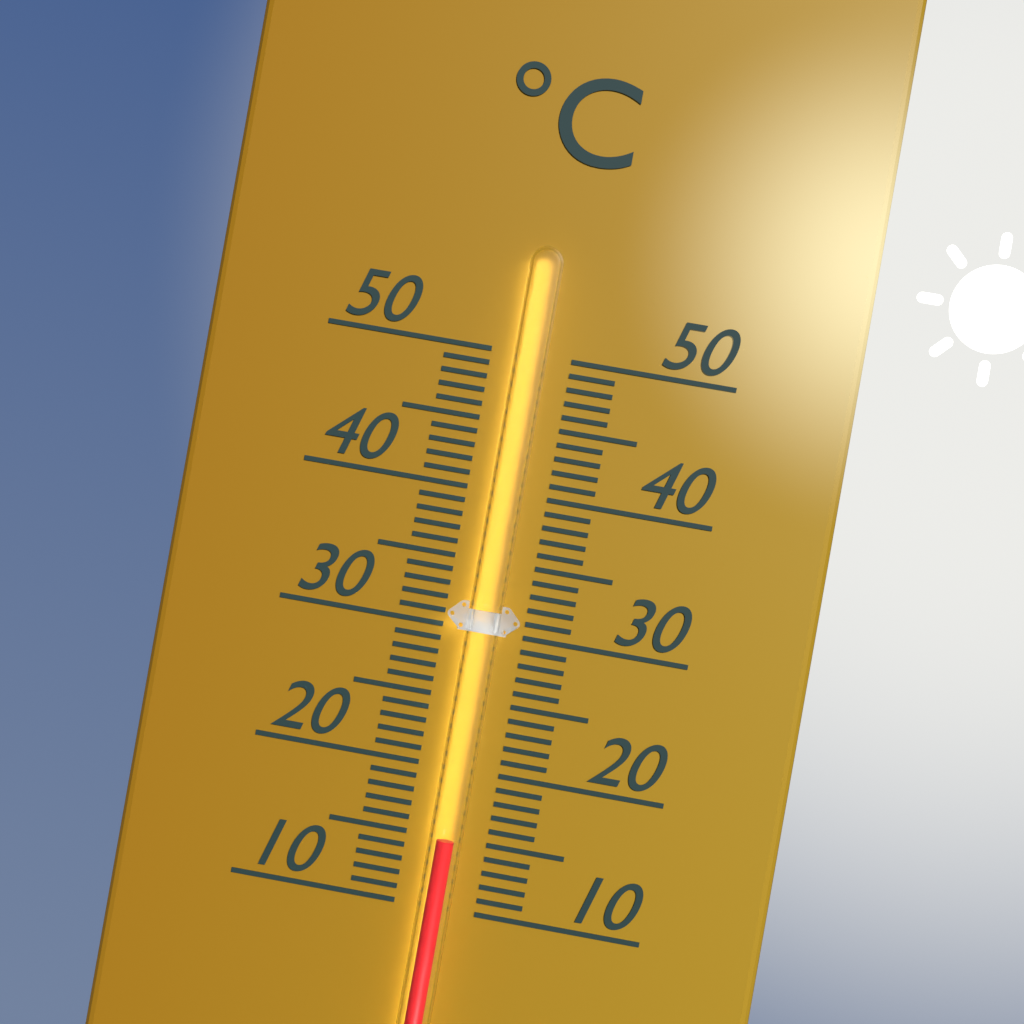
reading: 15 °C
